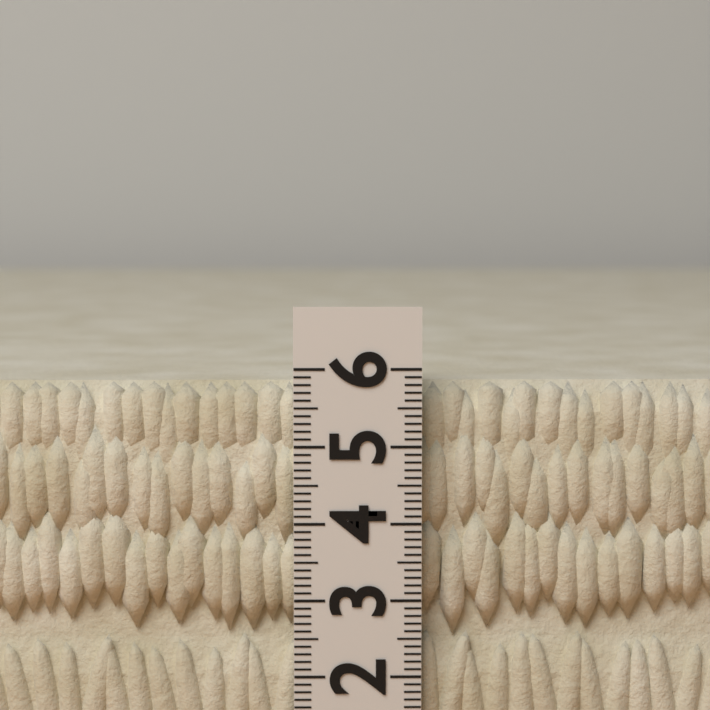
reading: 5.8 (no unit)
